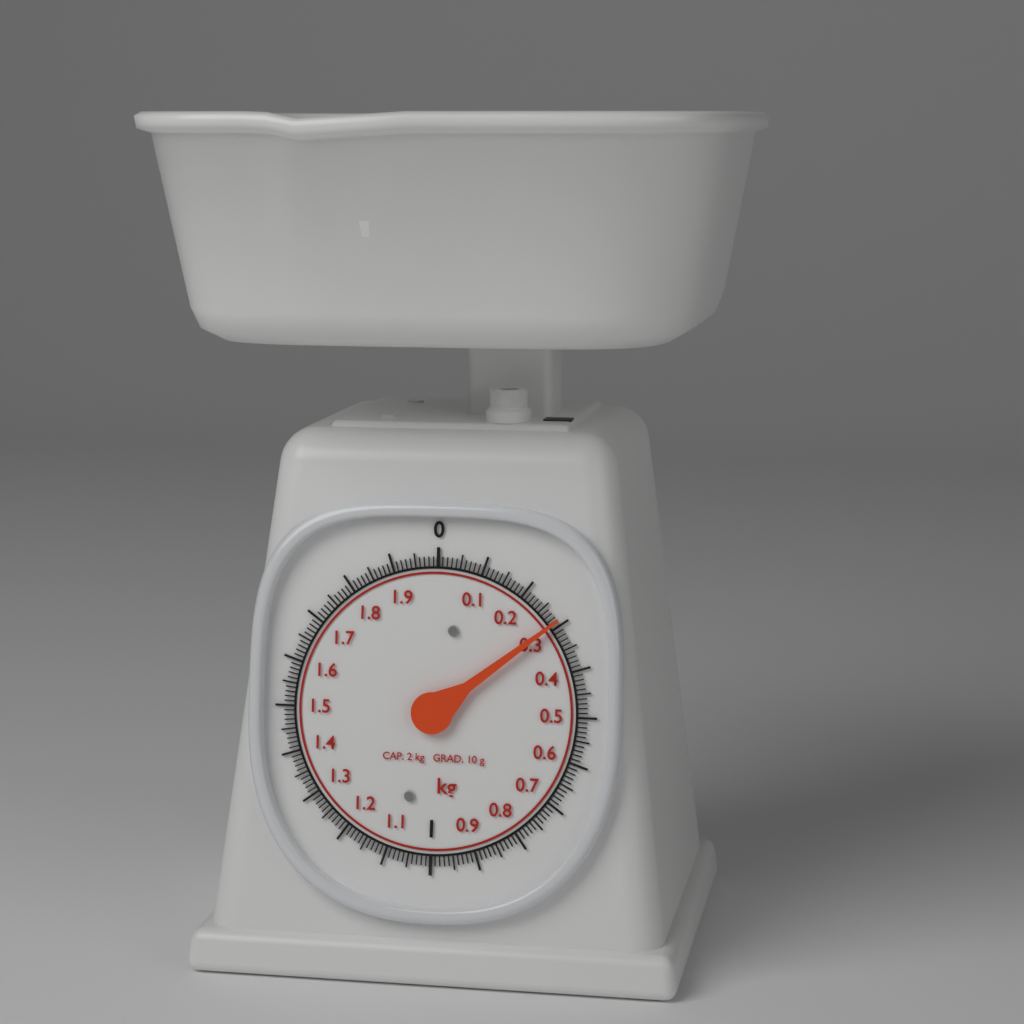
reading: 0.29 kg
